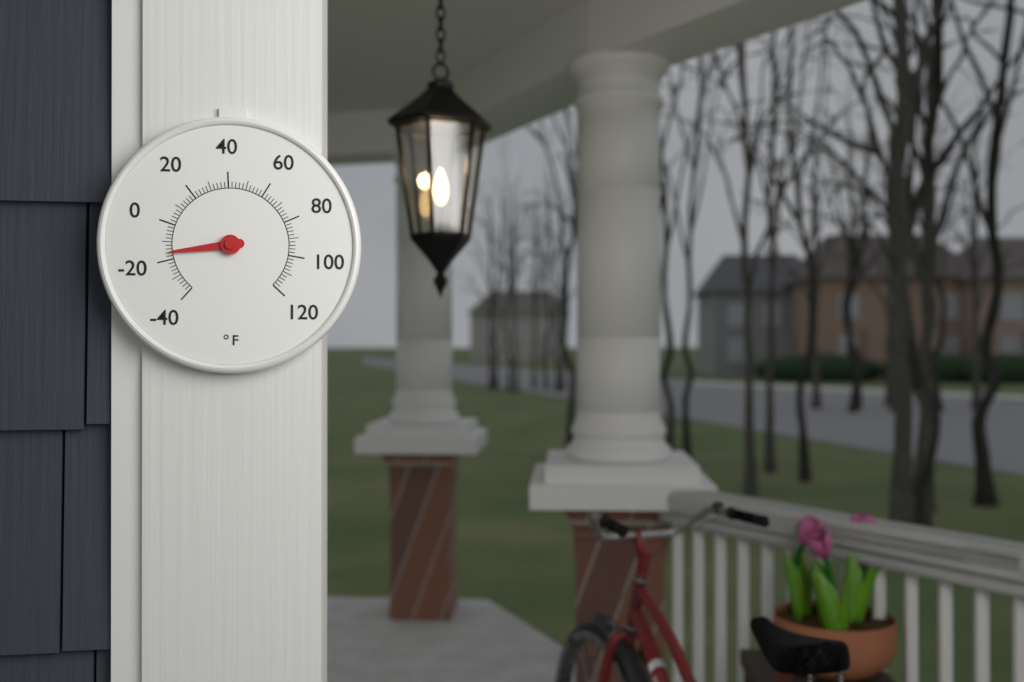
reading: -16 °F
